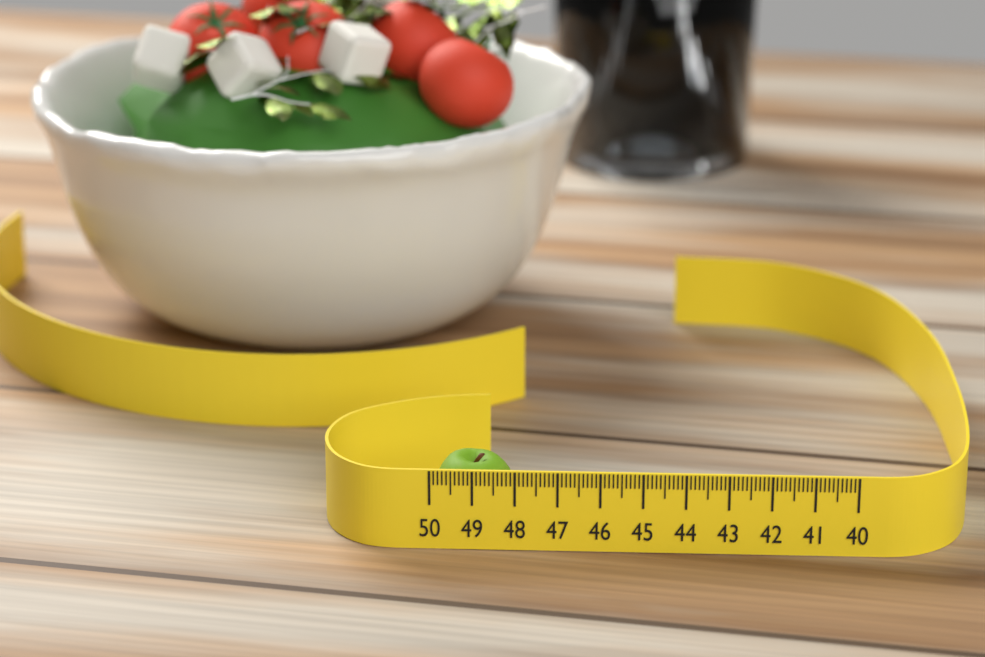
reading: 48.0 (no unit)
